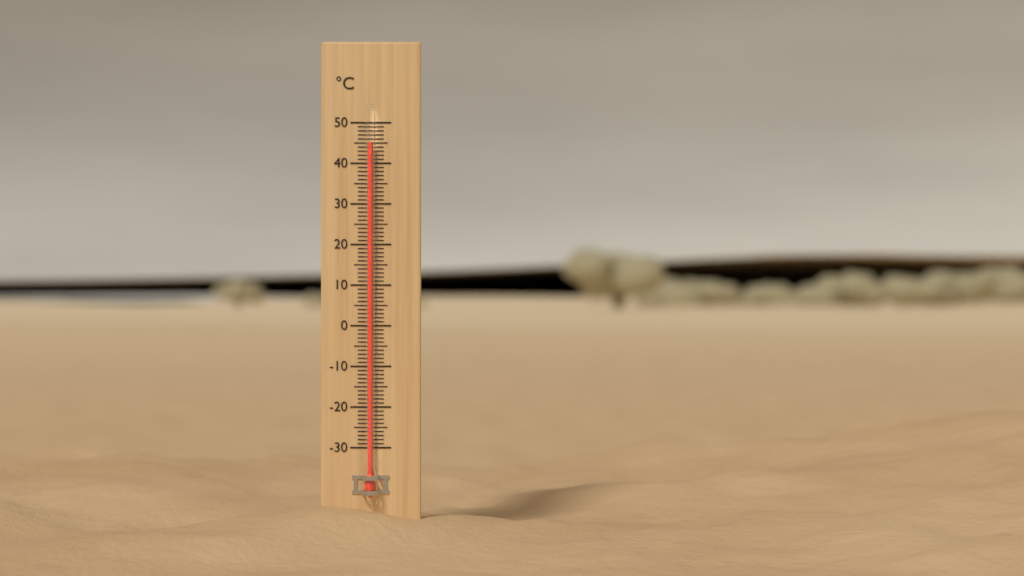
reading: 45 °C
